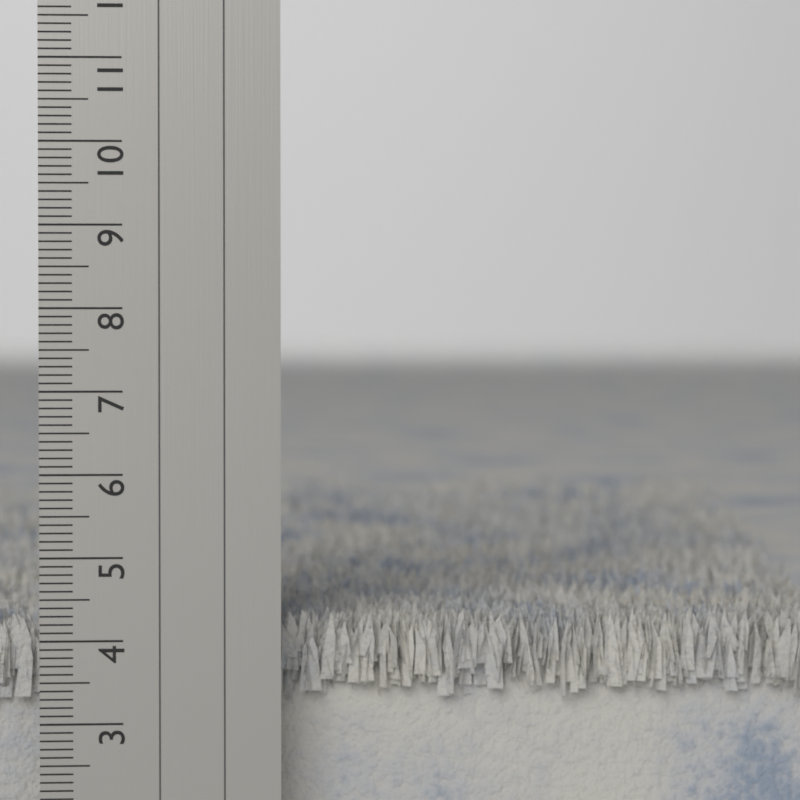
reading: 4.3 cm
